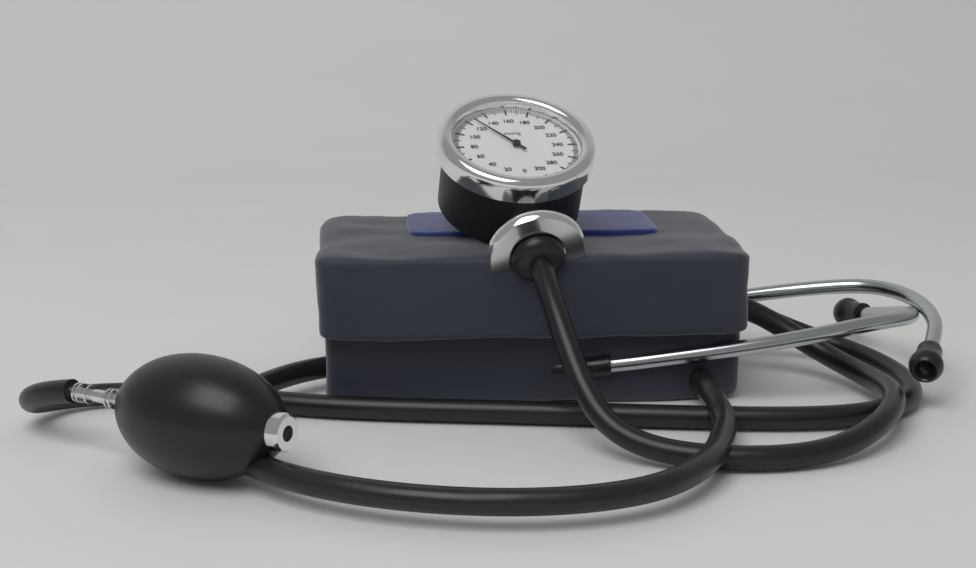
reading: 126 mmHg
